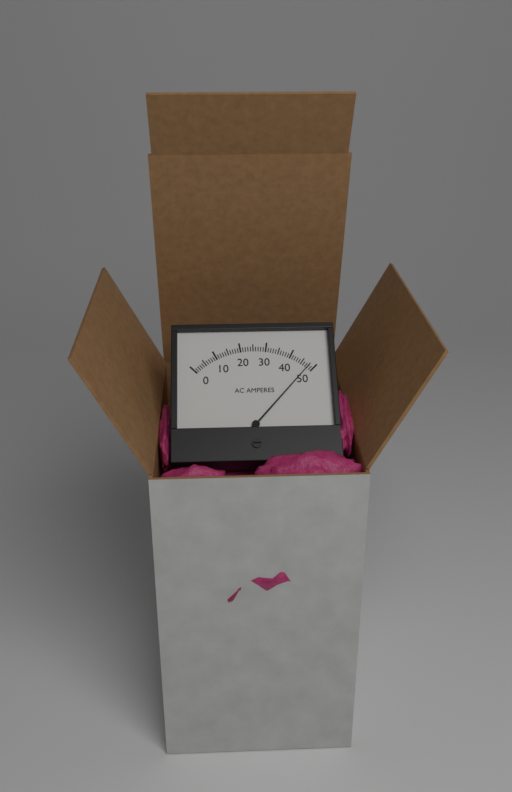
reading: 48 A
